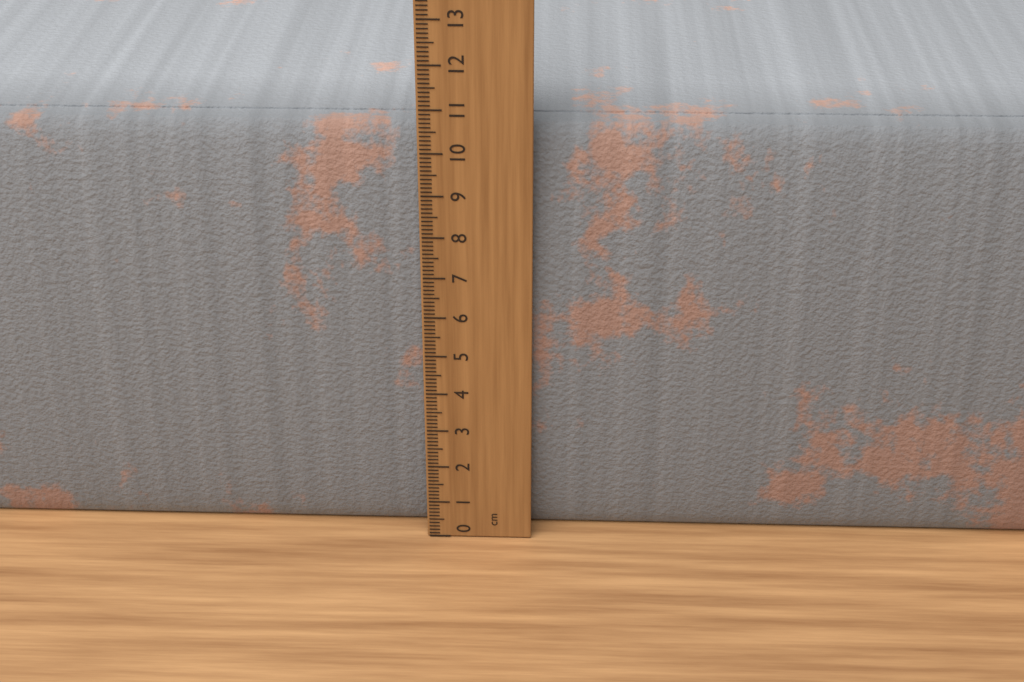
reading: 10.5 cm
